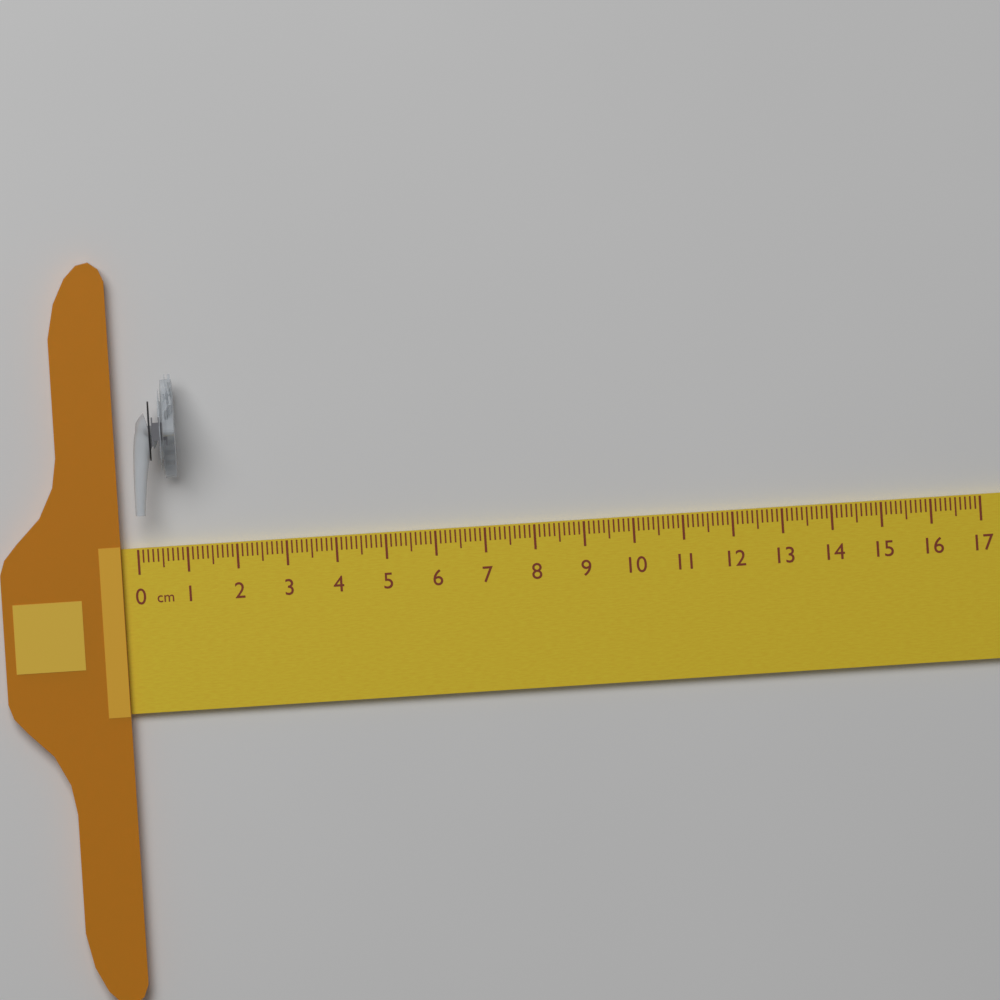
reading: 0.9 cm
